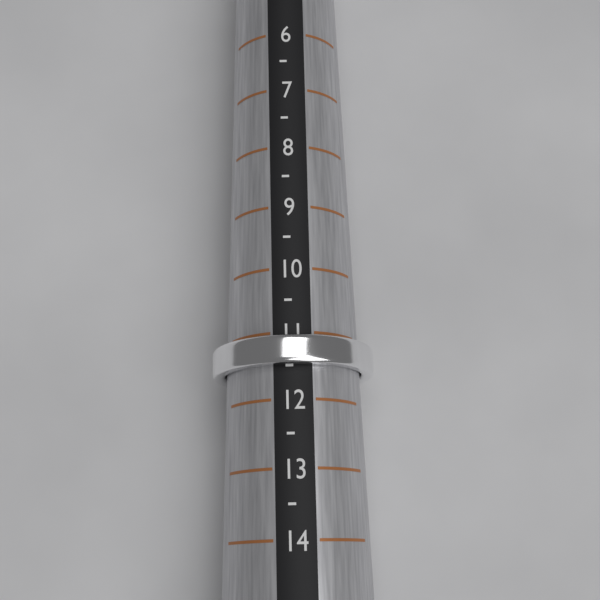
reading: 11.5 (no unit)
